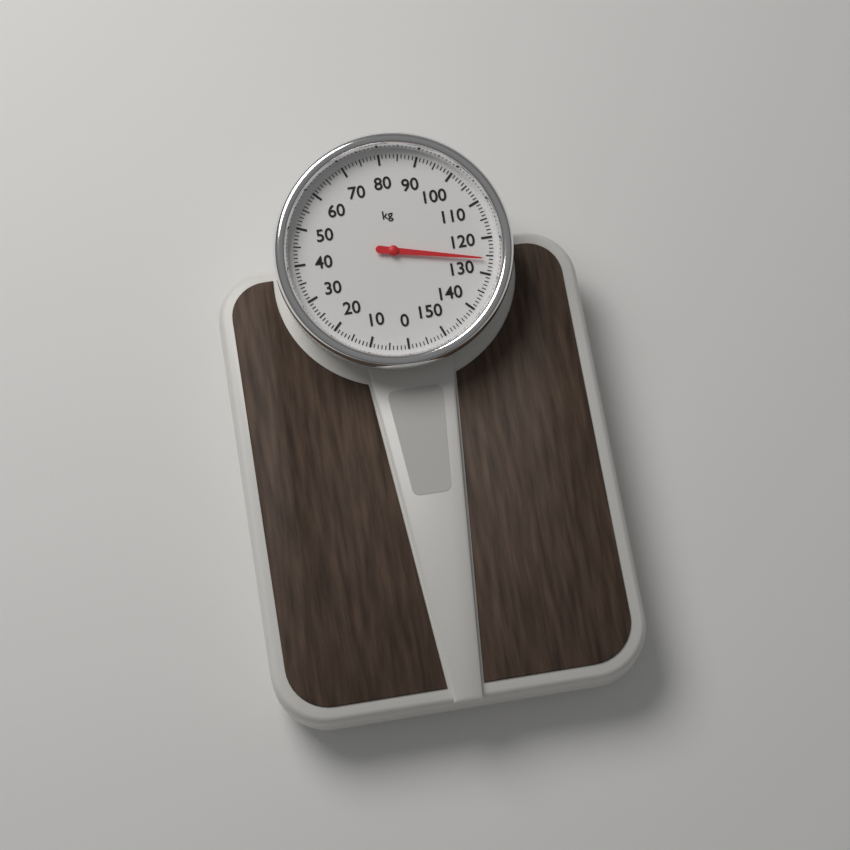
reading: 126 kg
